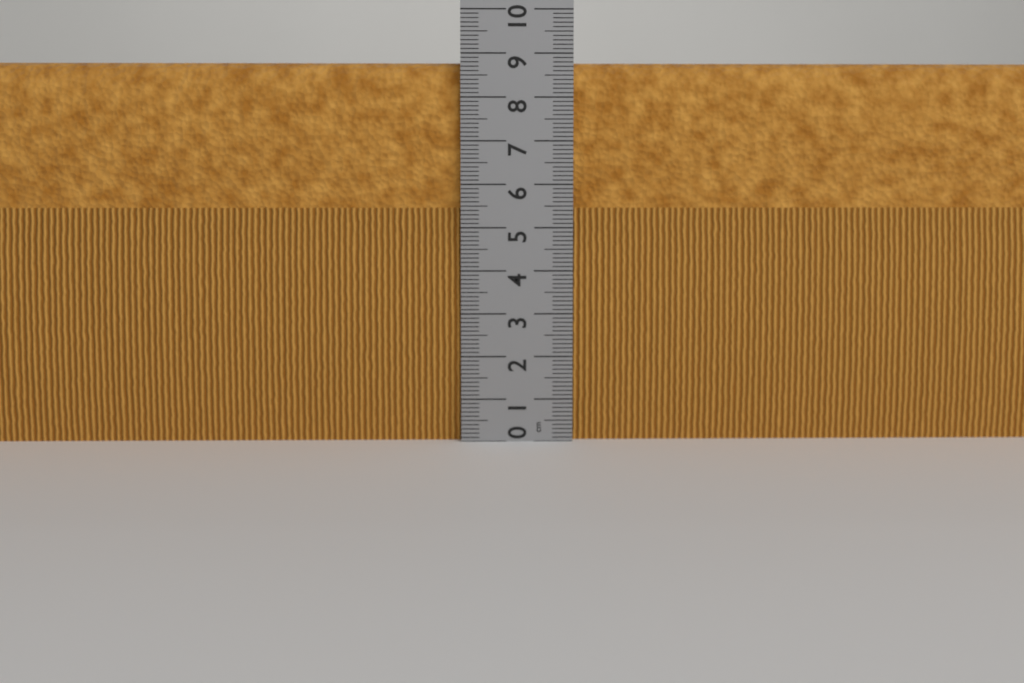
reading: 8.8 cm
